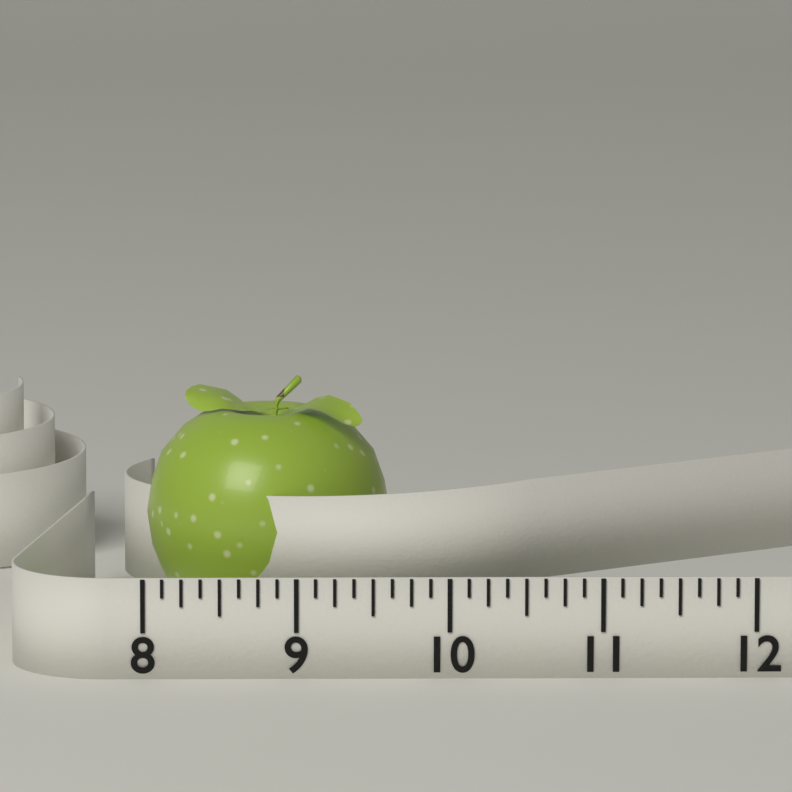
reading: 9.625 (no unit)
